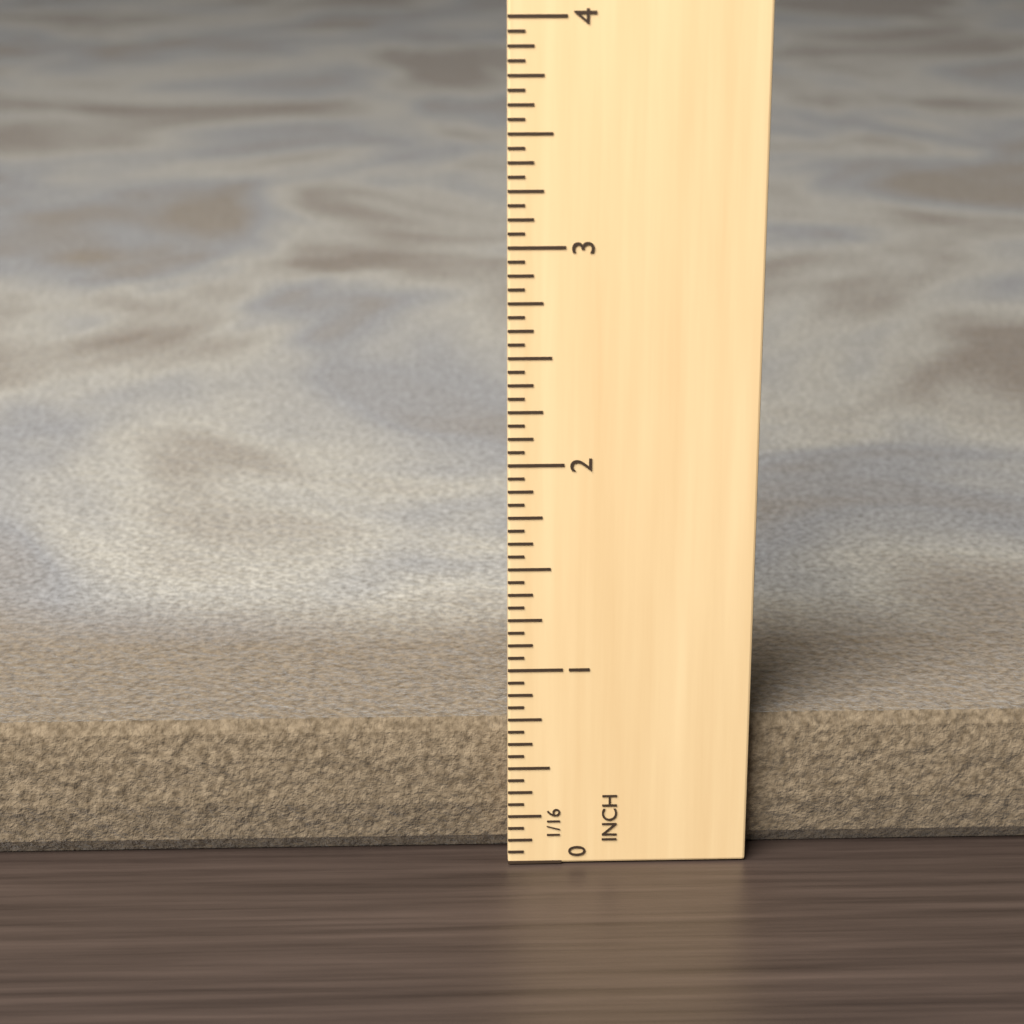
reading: 0.6875 in
